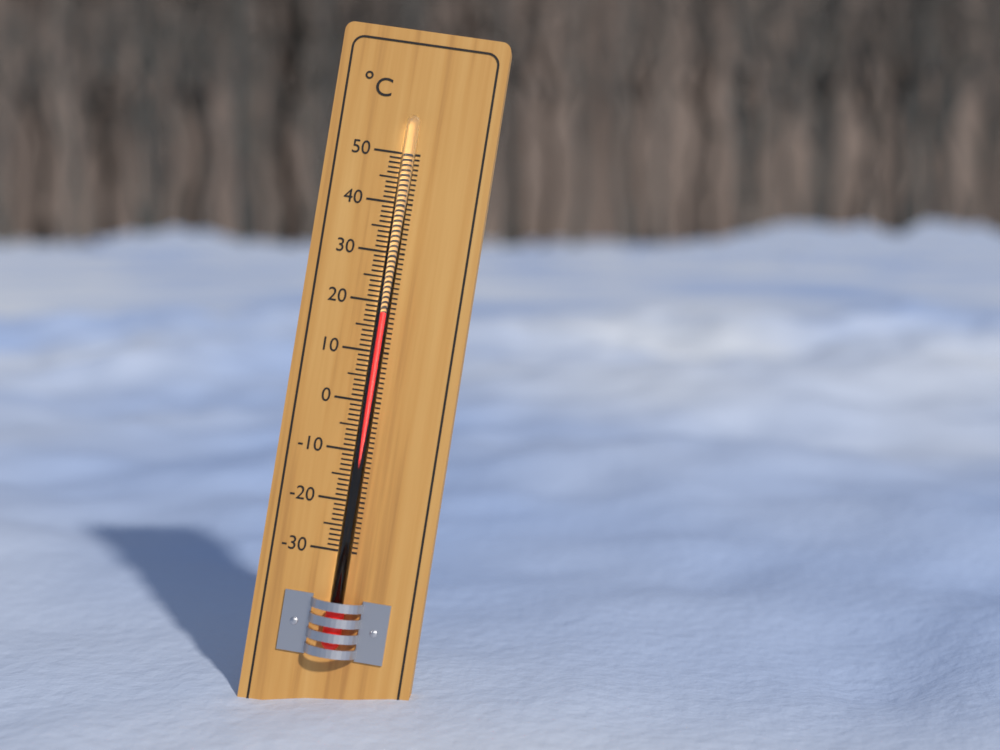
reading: 18 °C
